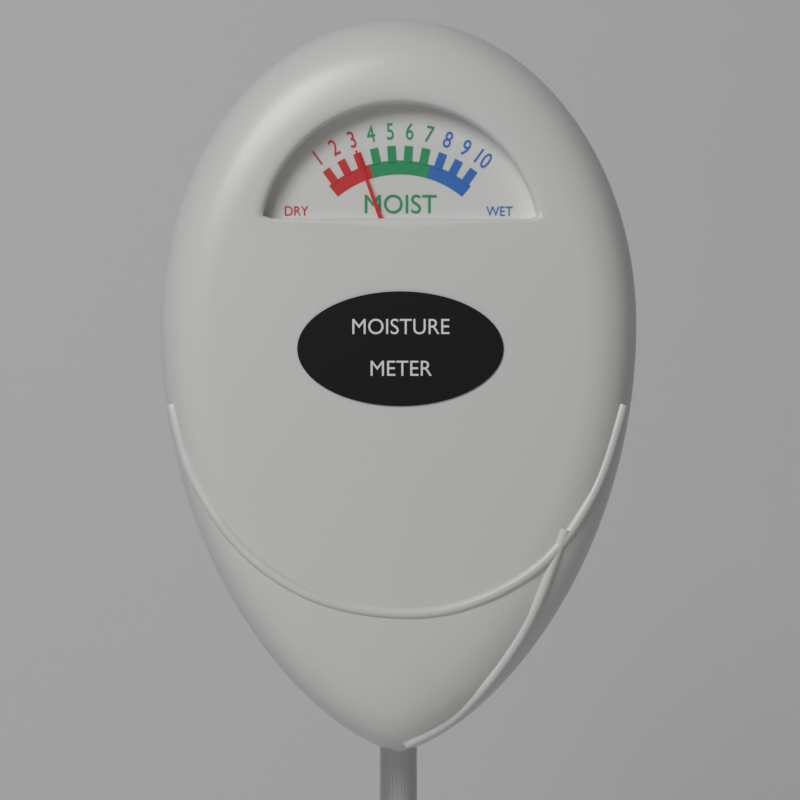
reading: 3 (no unit)
